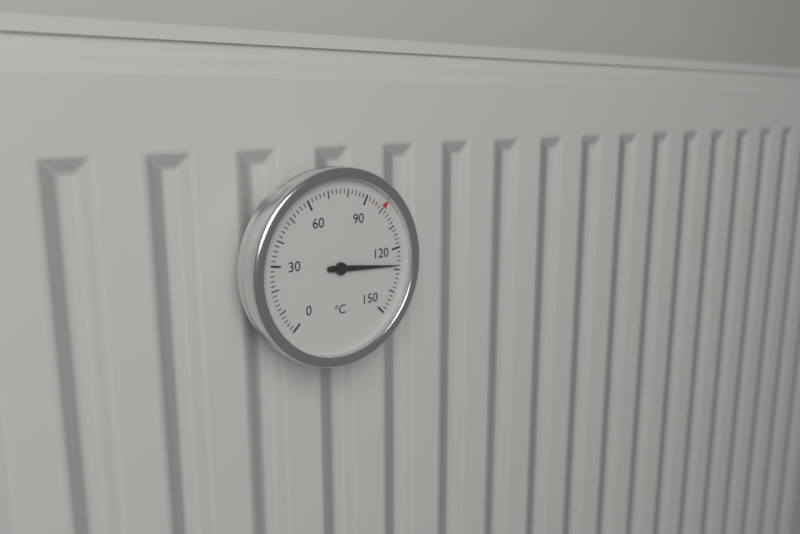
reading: 128 °C
